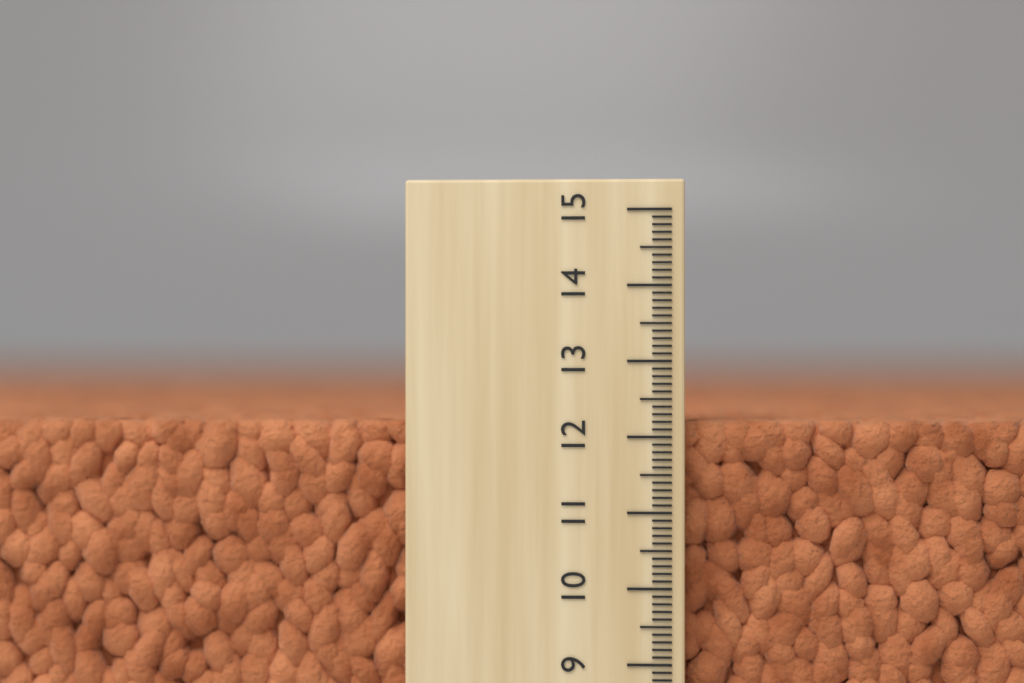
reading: 12.2 (no unit)
